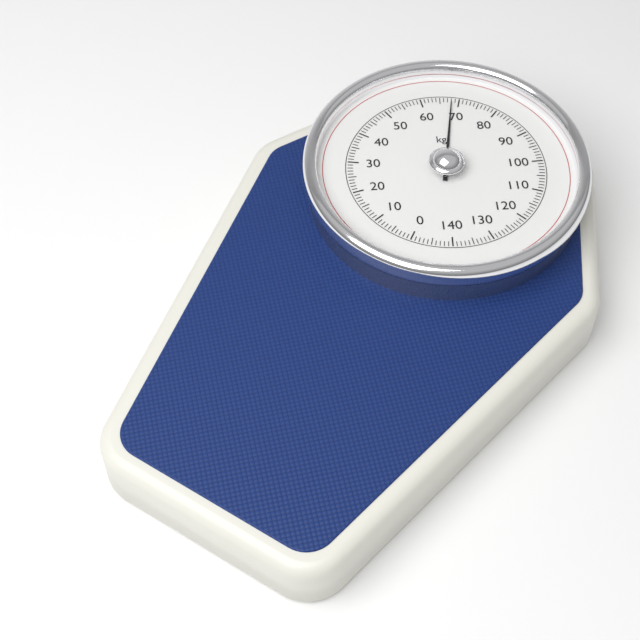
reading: 68 kg
